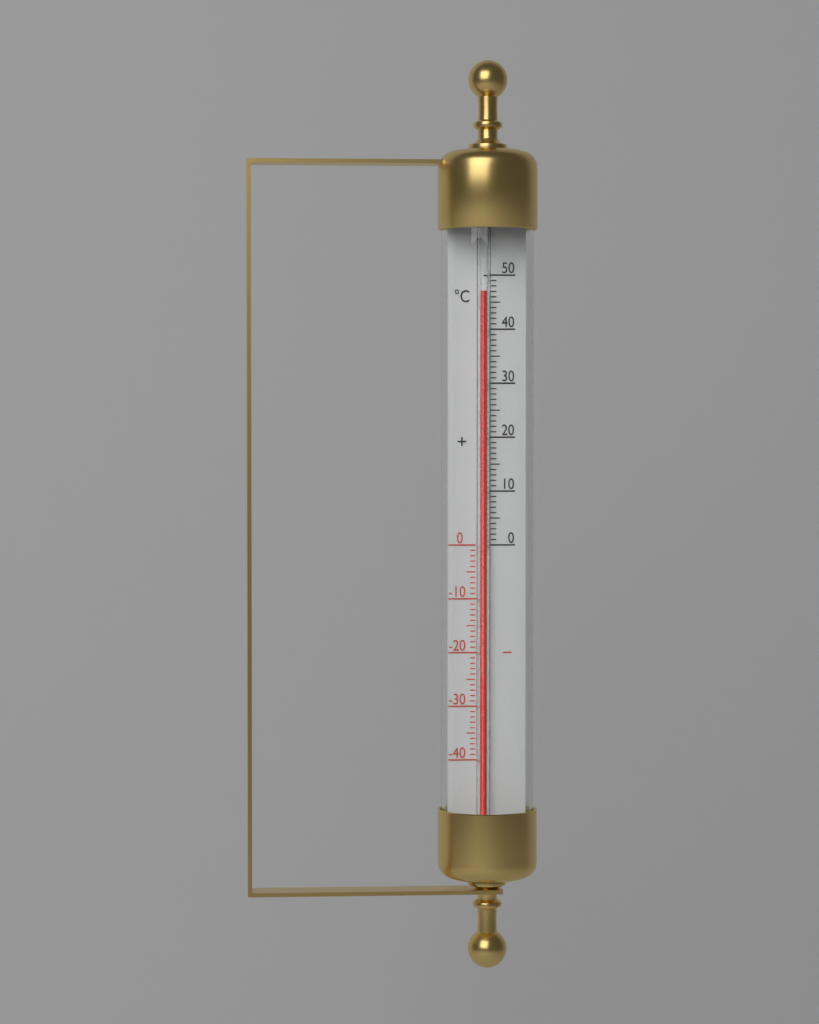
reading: 47 °C
